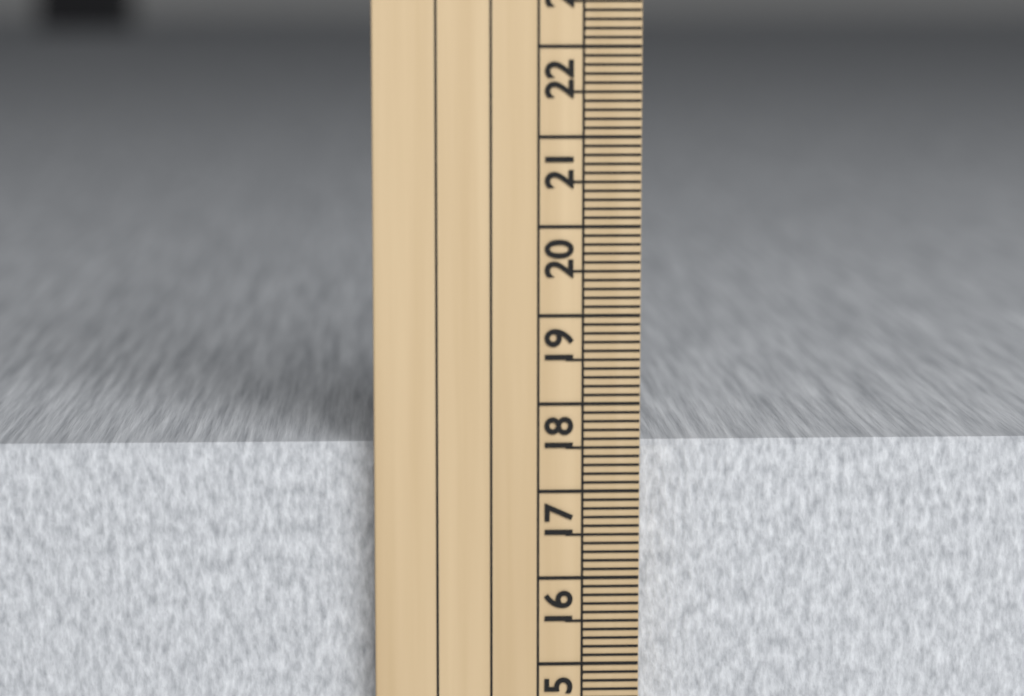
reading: 17.5 cm
